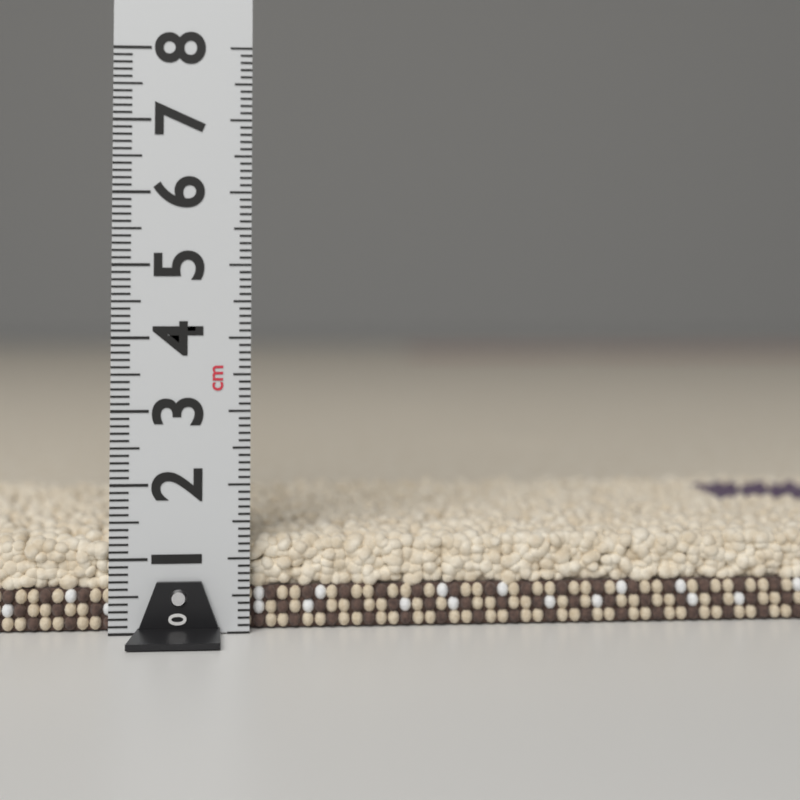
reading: 1.3 cm
